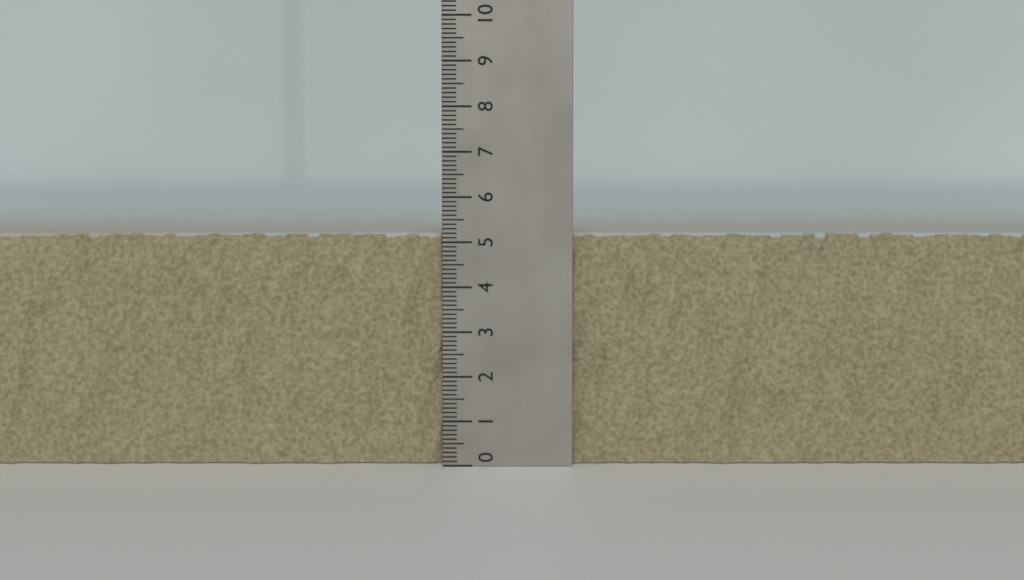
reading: 5.2 (no unit)
